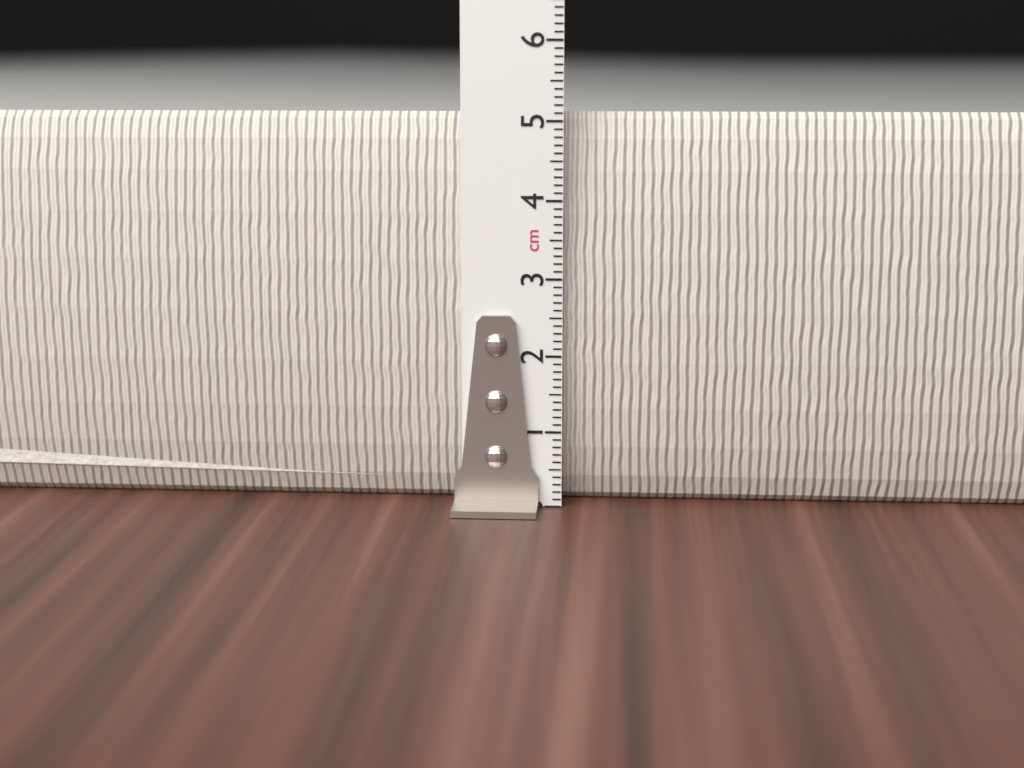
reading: 5.1 cm
